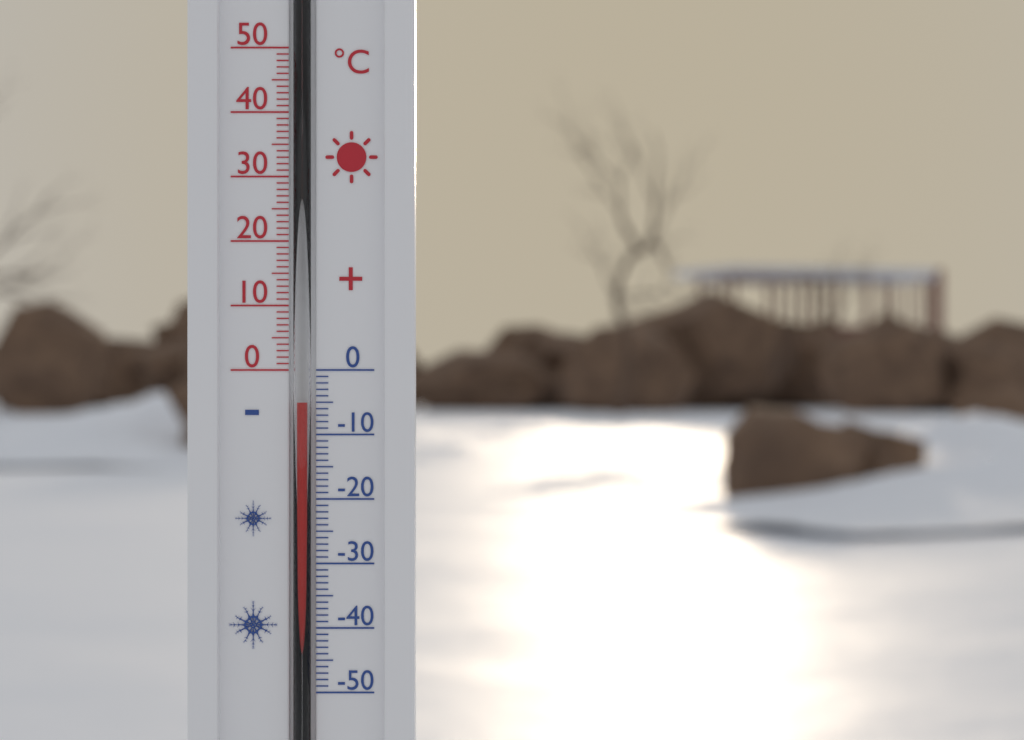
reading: -5 °C
